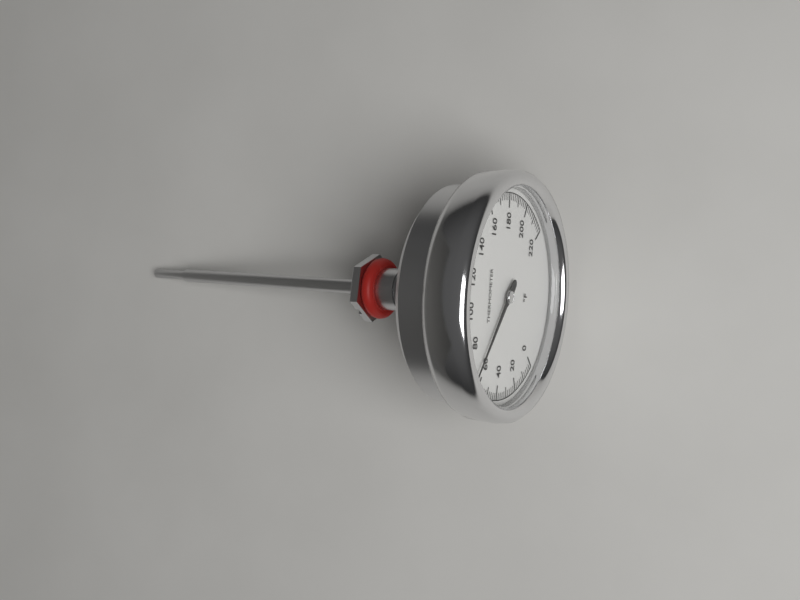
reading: 66 °F
